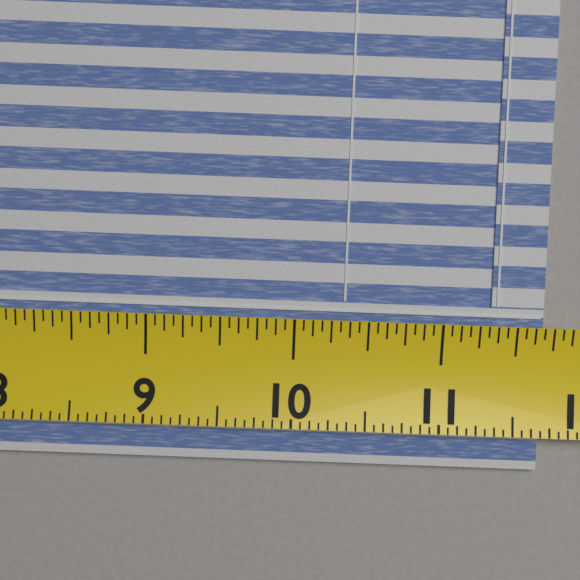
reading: 11.6875 (no unit)
